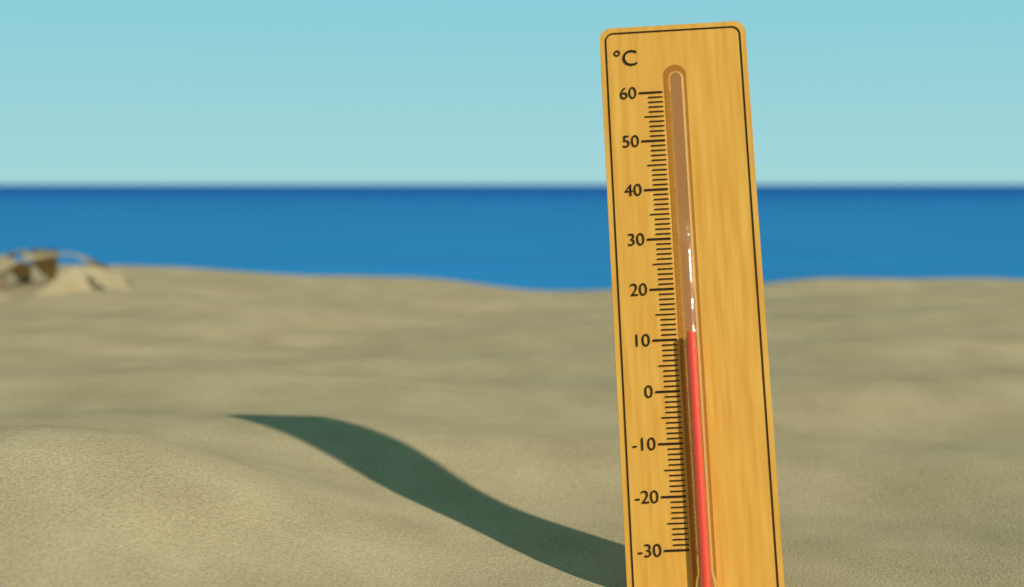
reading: 11 °C
